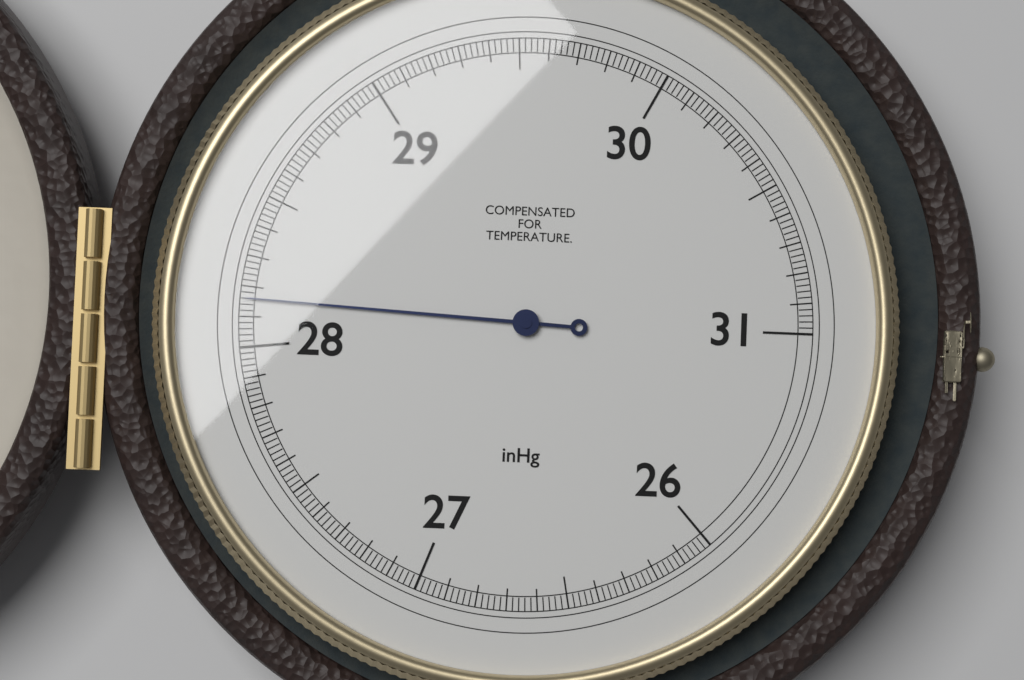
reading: 28.16 inHg
